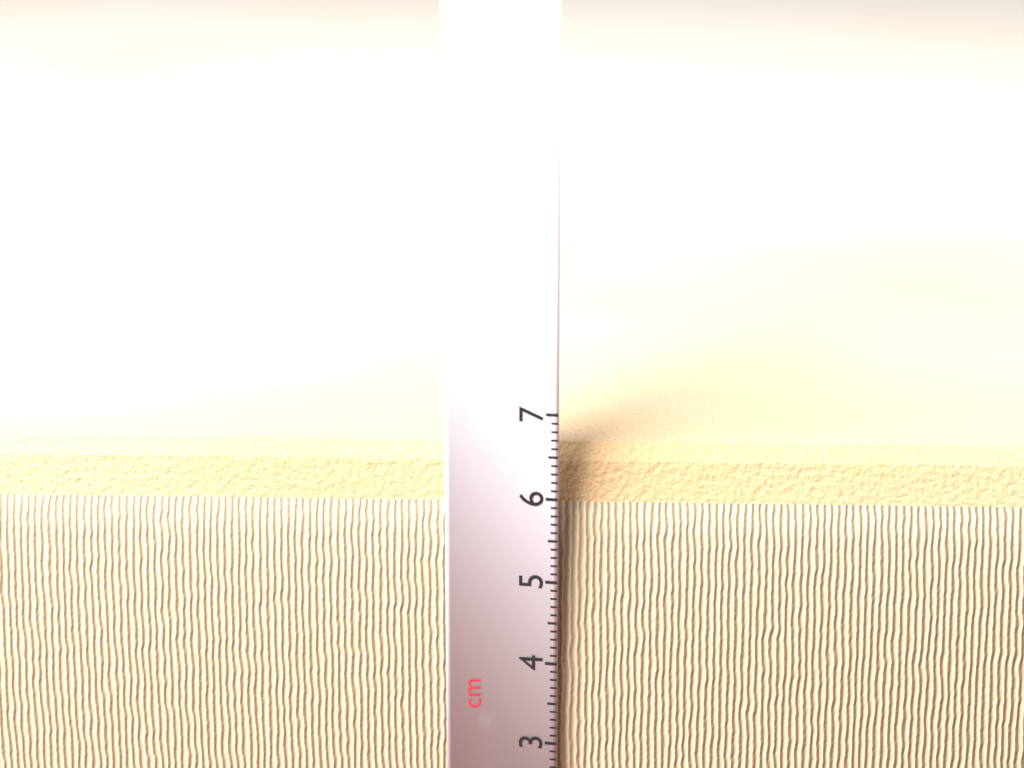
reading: 6.5 cm
